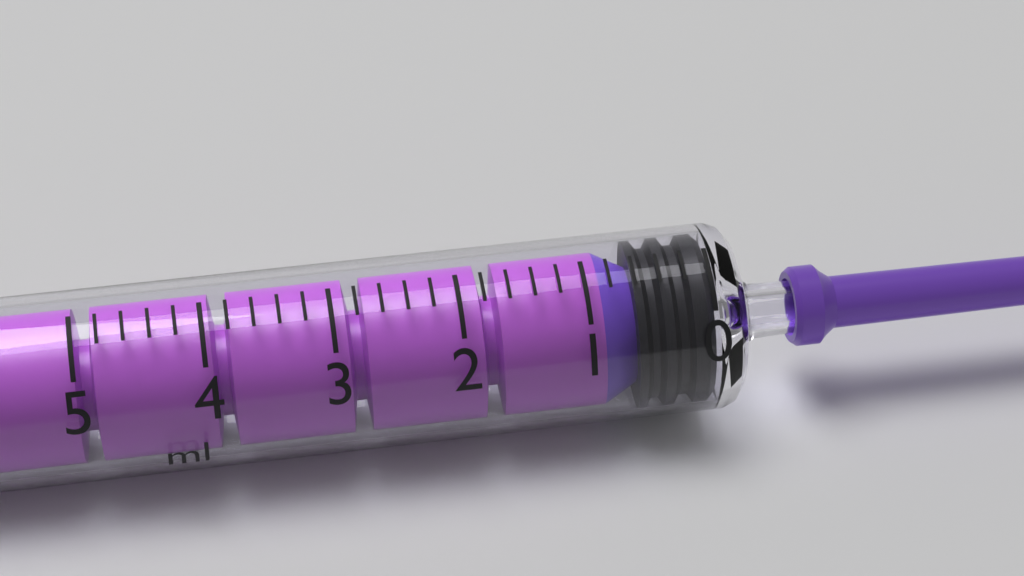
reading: 0.0 ml
